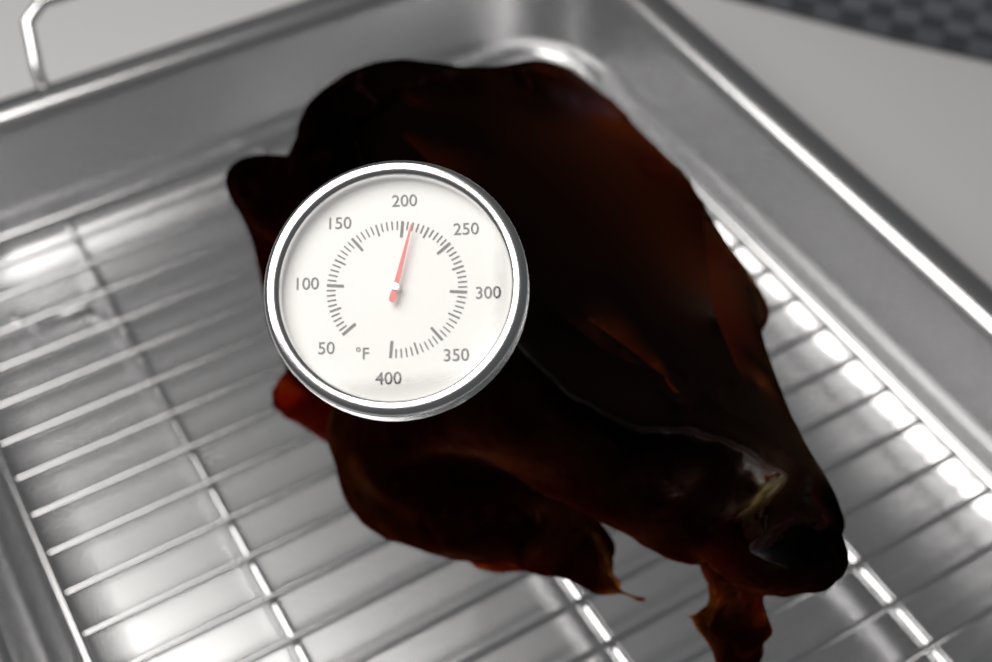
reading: 210 °F
